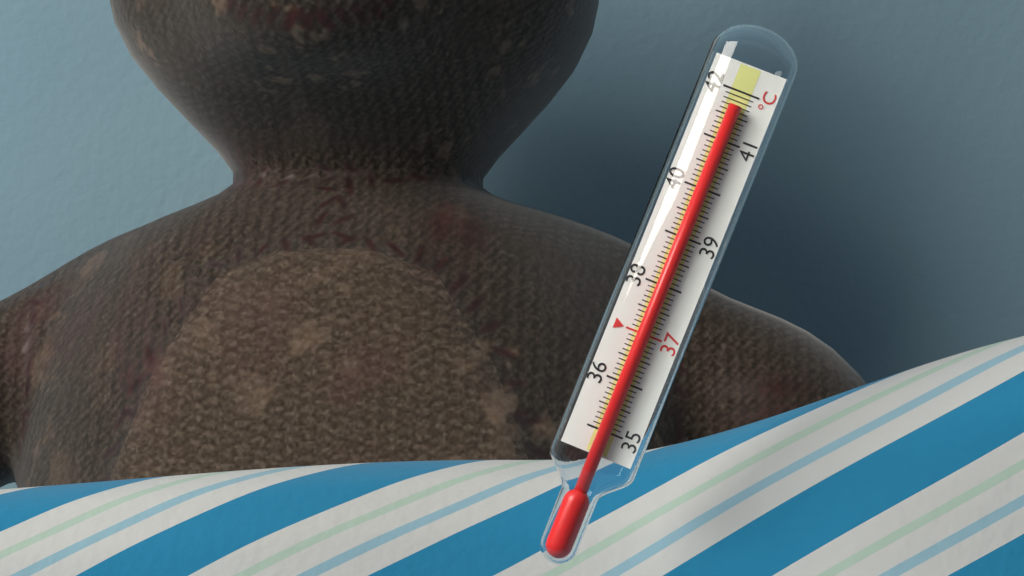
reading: 41.7 °C
